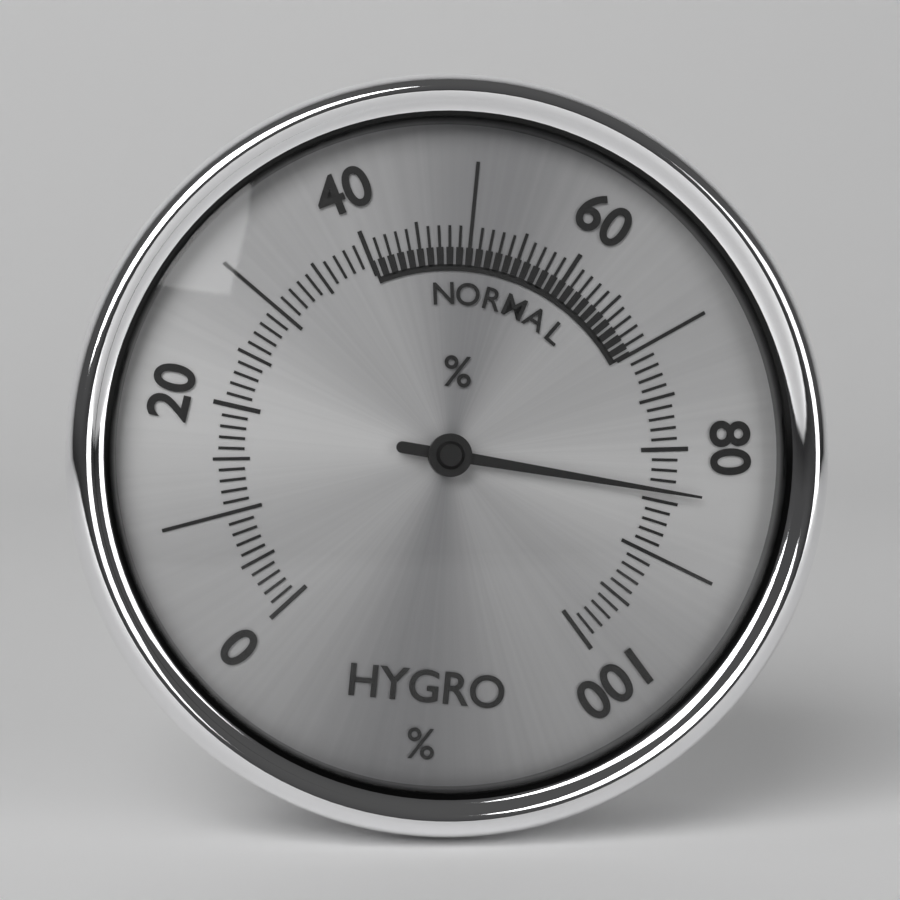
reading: 84 %
